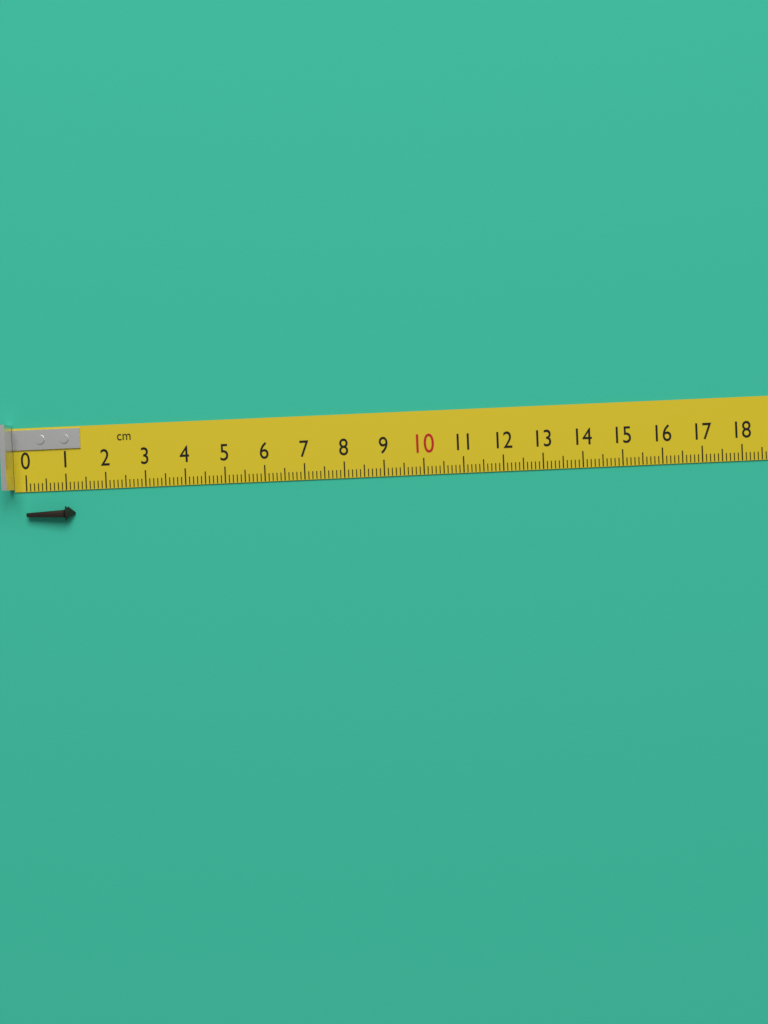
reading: 1.2 cm
